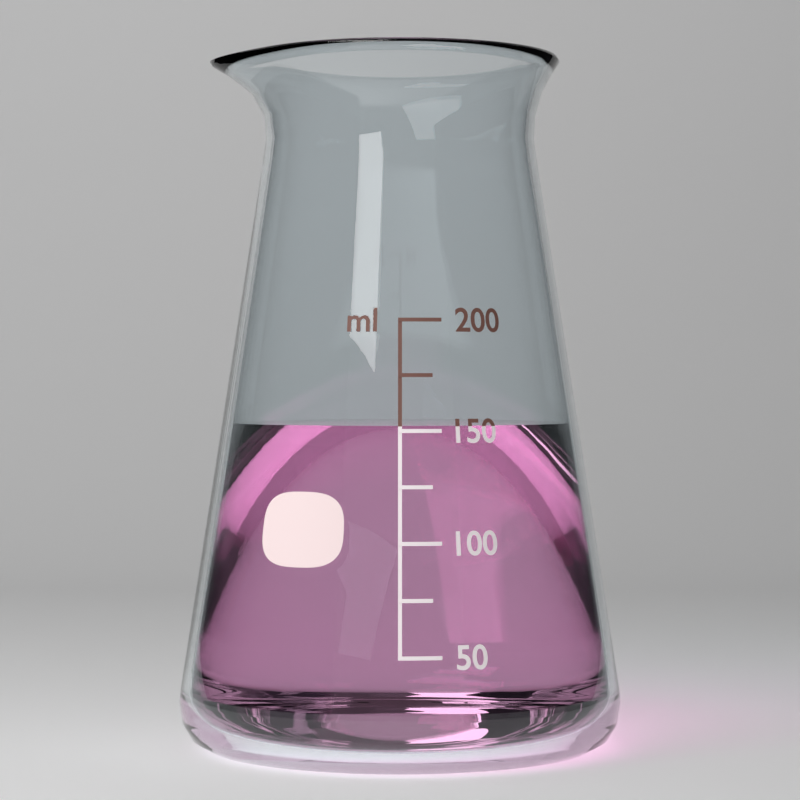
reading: 152 ml
